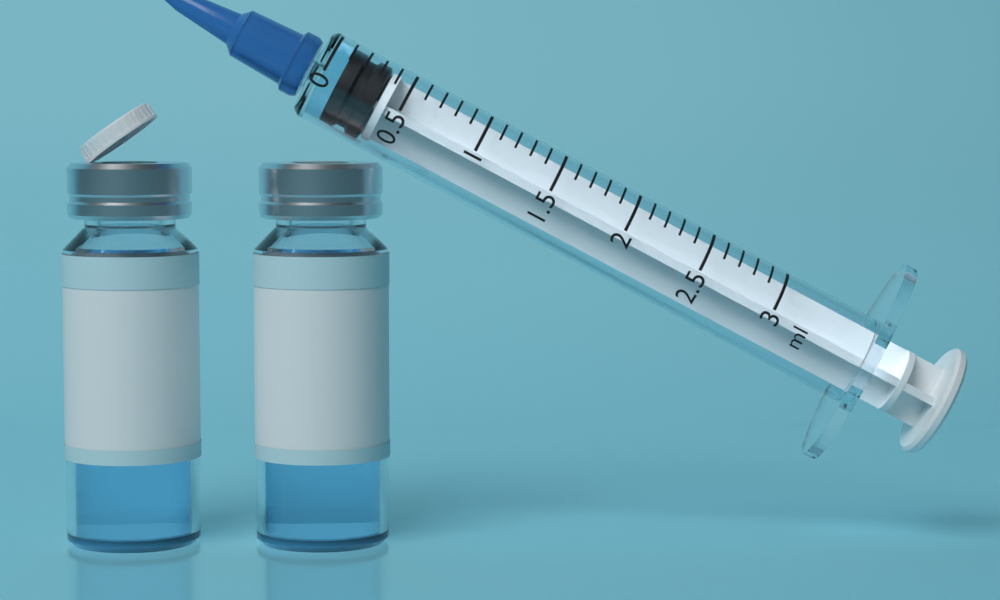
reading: 0.1 ml
